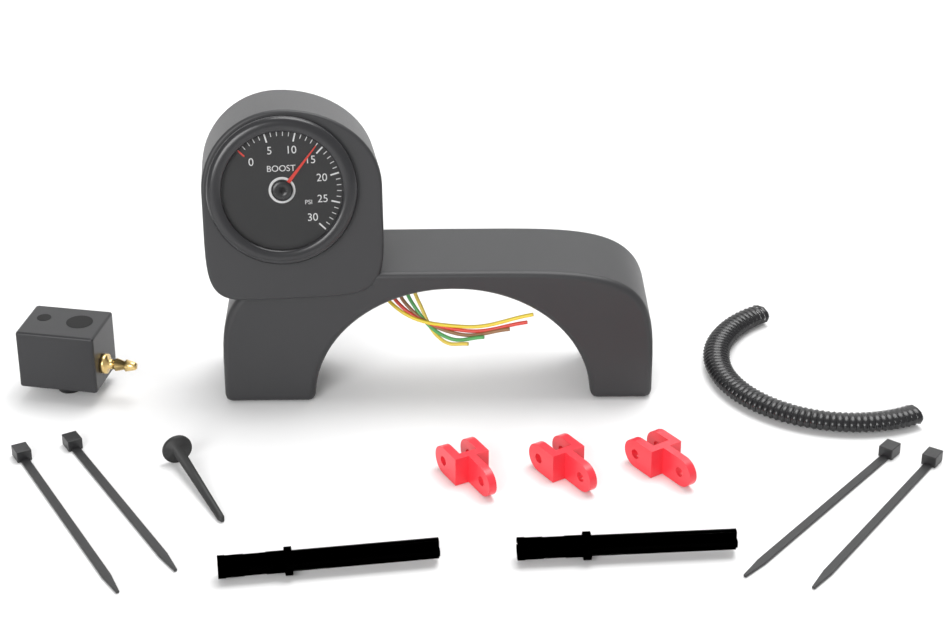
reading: 14 psi
